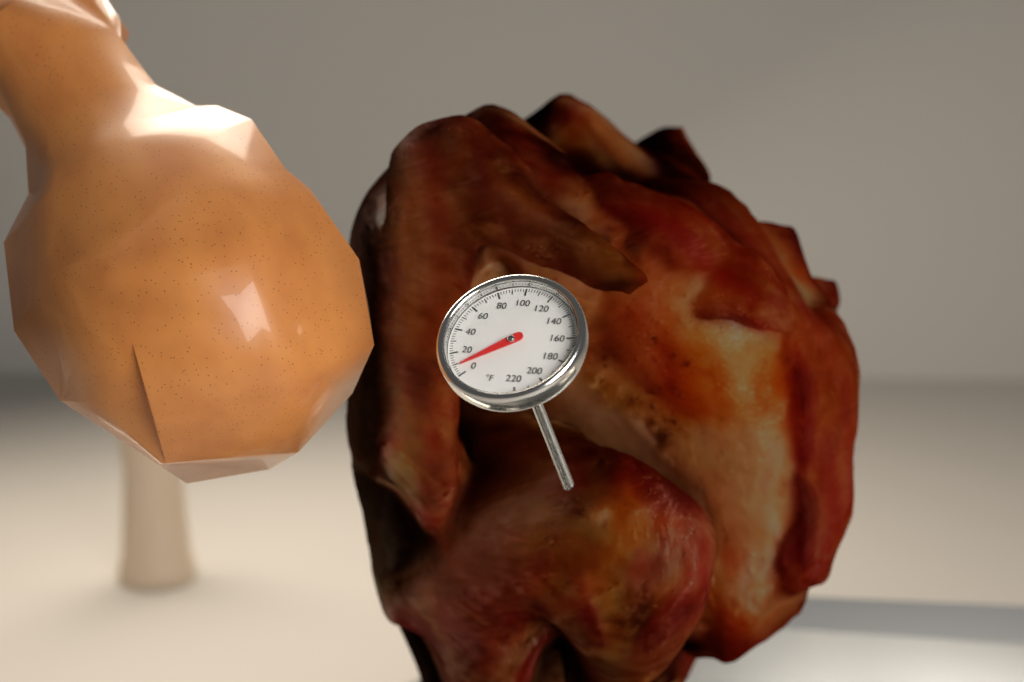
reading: 8 °F
